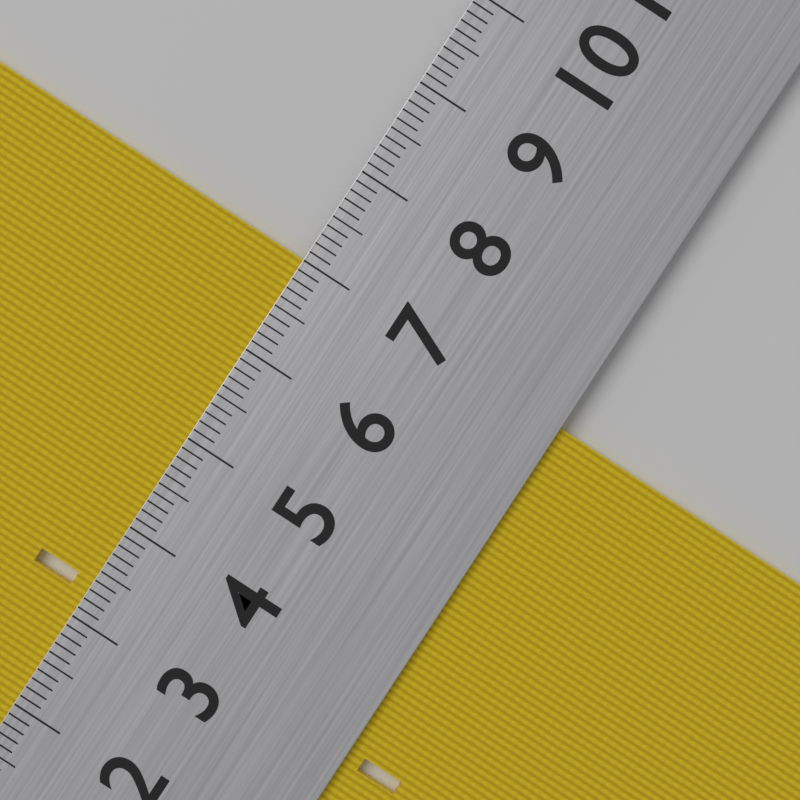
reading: 7.0 cm
